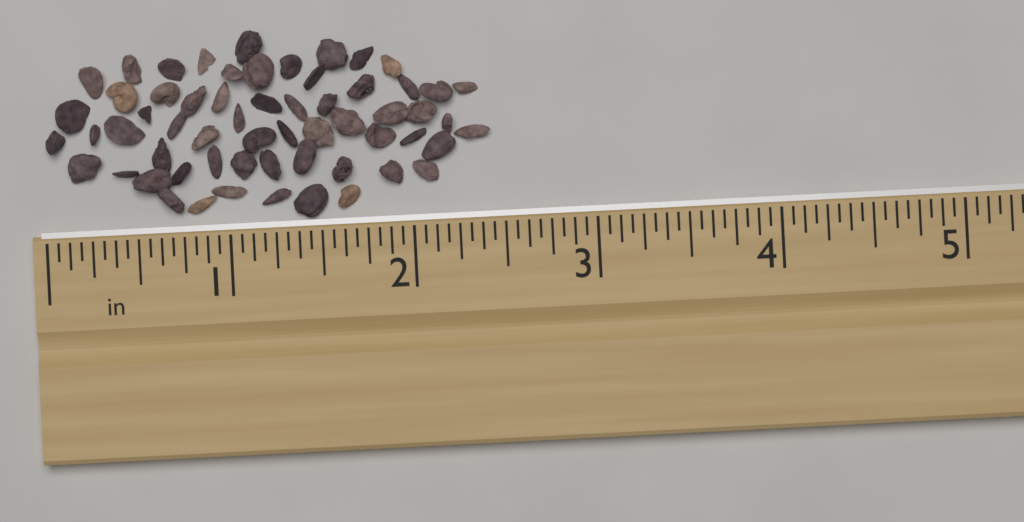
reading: 2.4375 in
